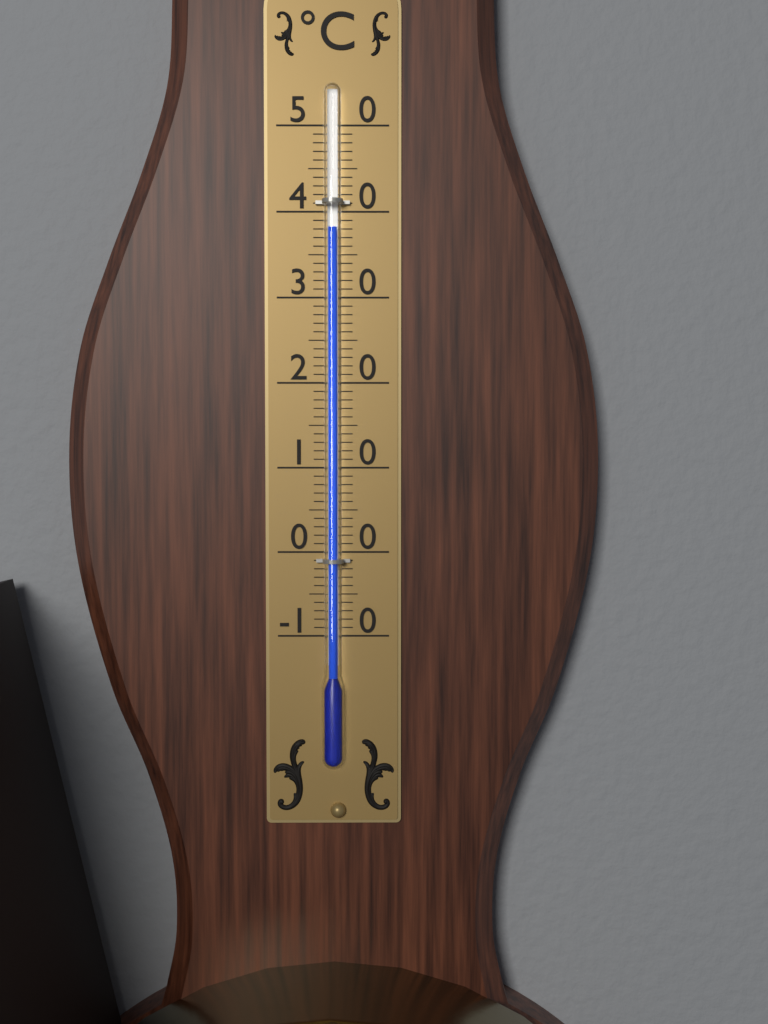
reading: 38 °C
